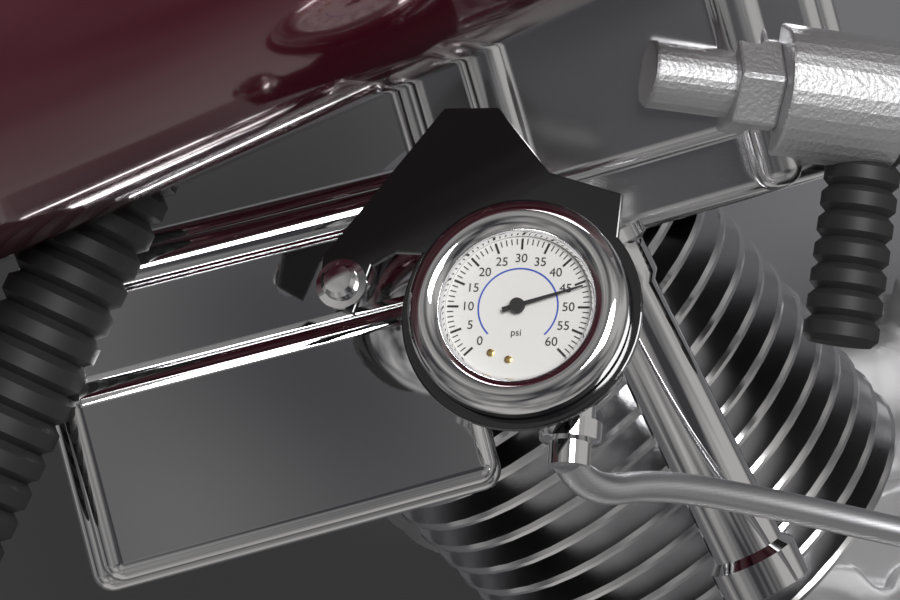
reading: 46 psi
